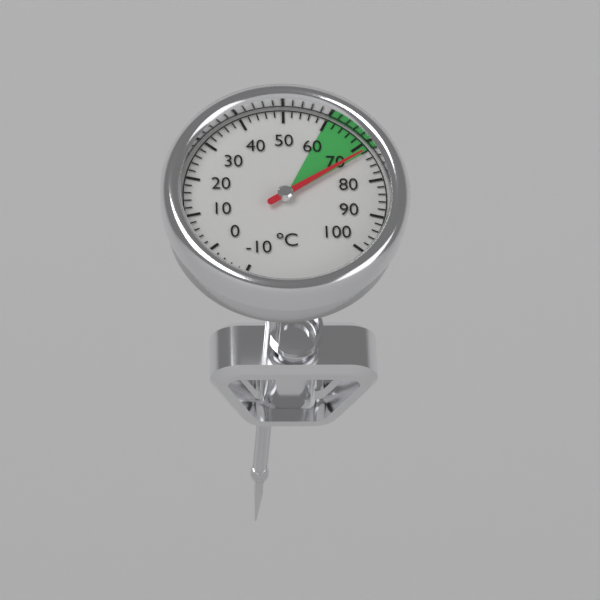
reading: 72 °C
